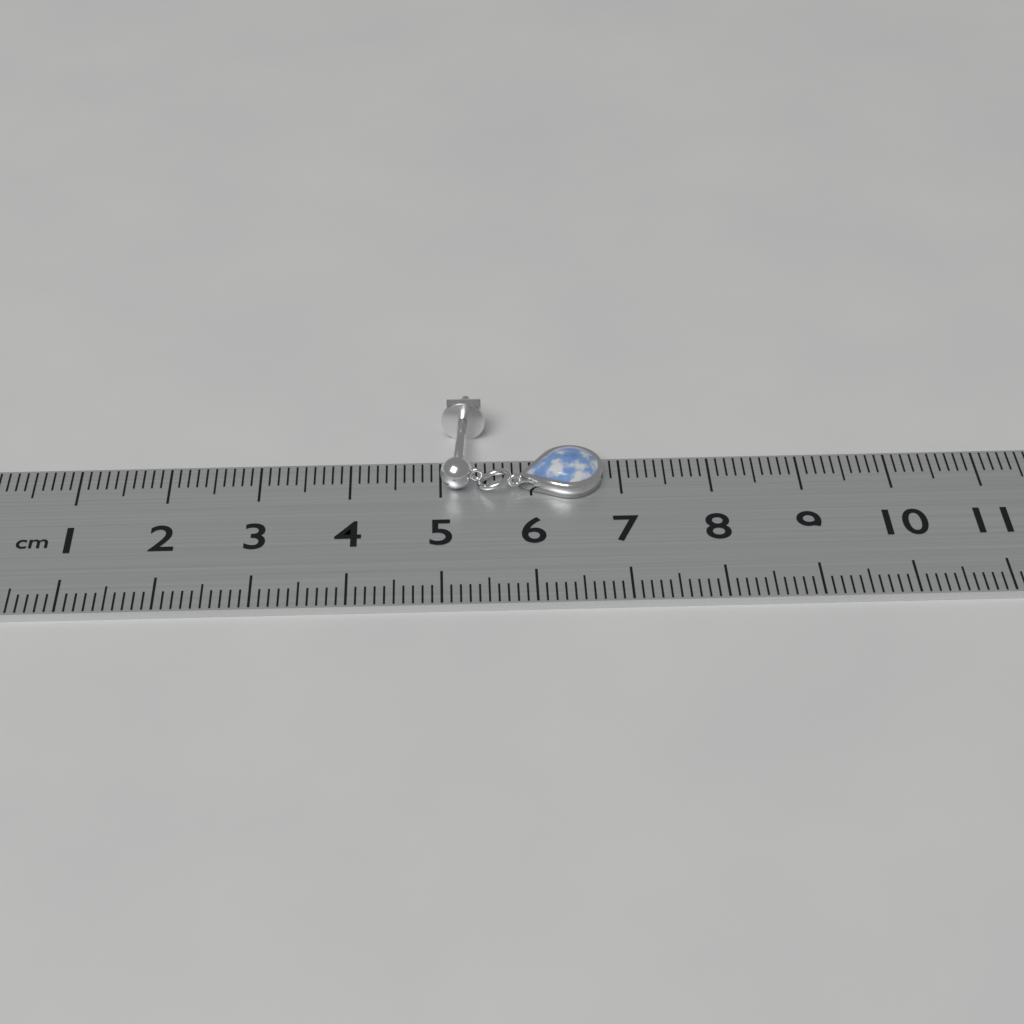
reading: 6.8 cm
